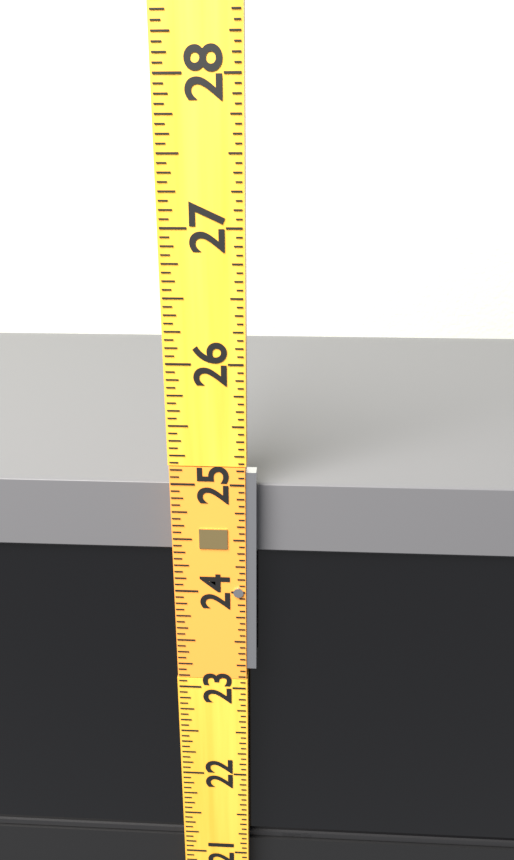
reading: 24.9375 (no unit)
